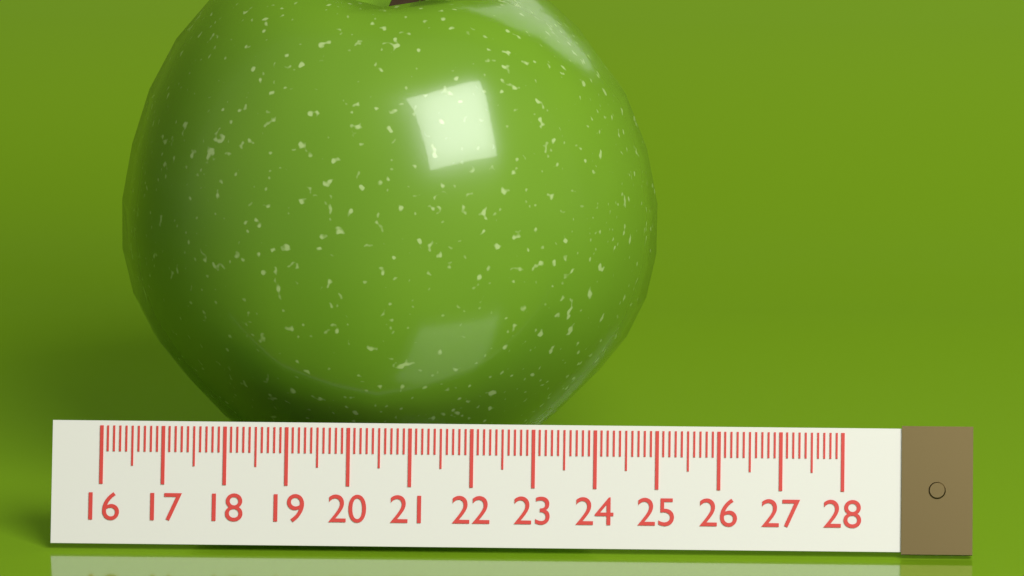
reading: 24.9 (no unit)
